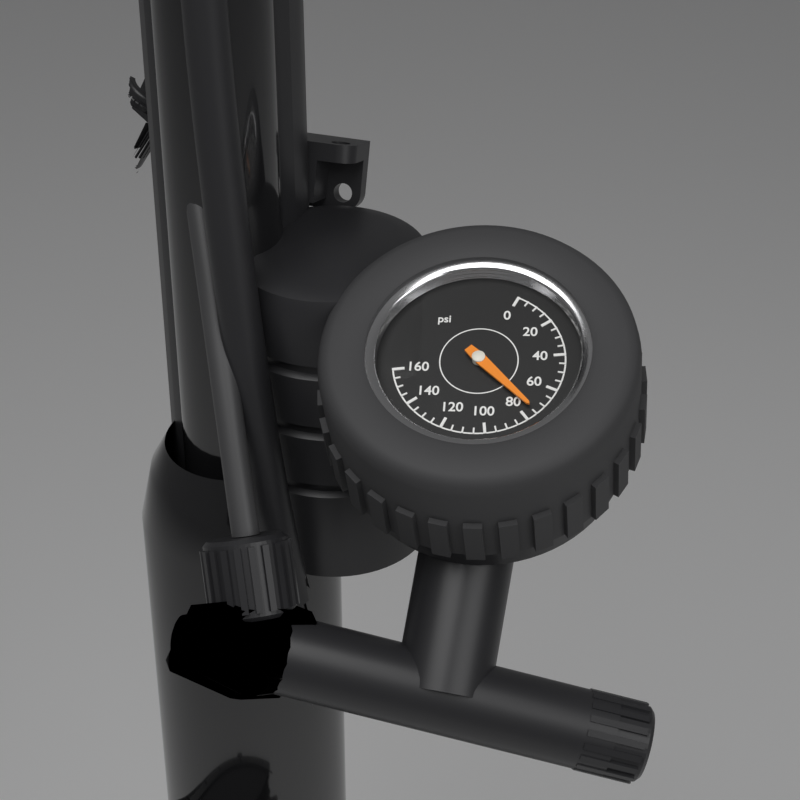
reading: 75 psi
